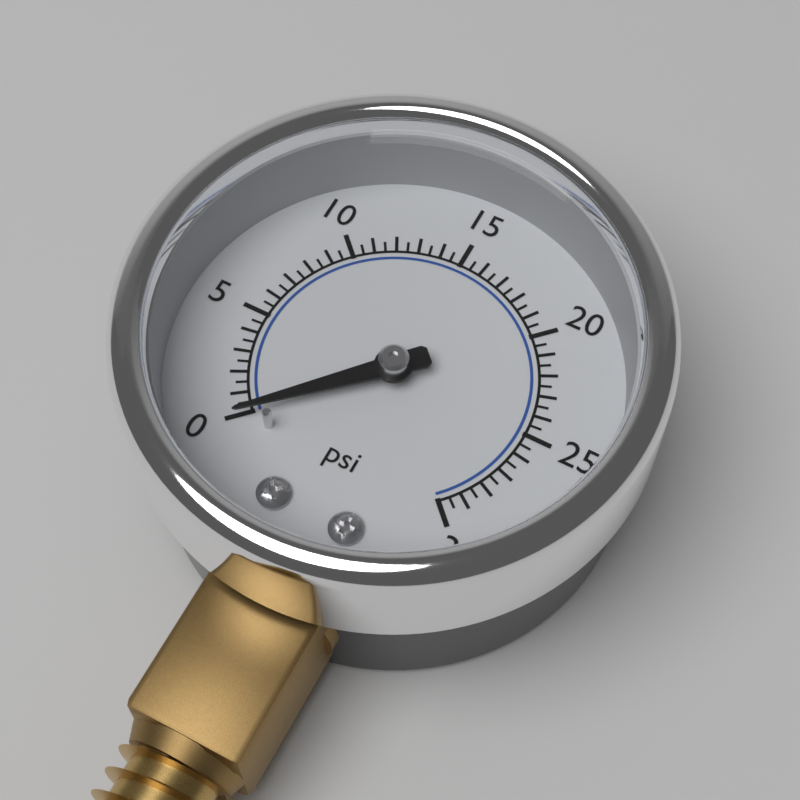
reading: 0.0 psi
